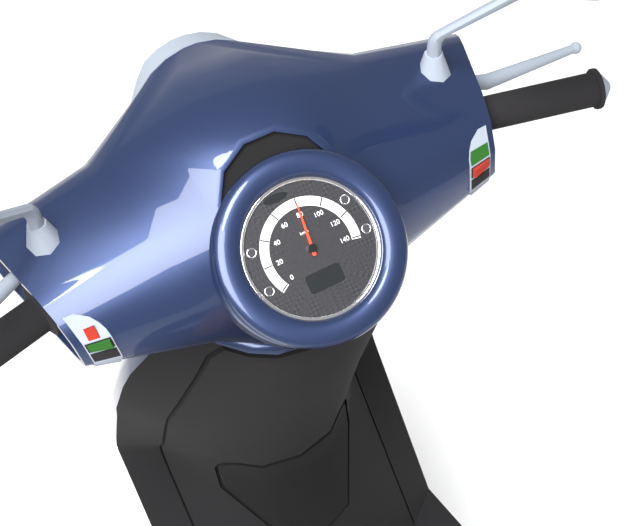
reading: 80 km/h
